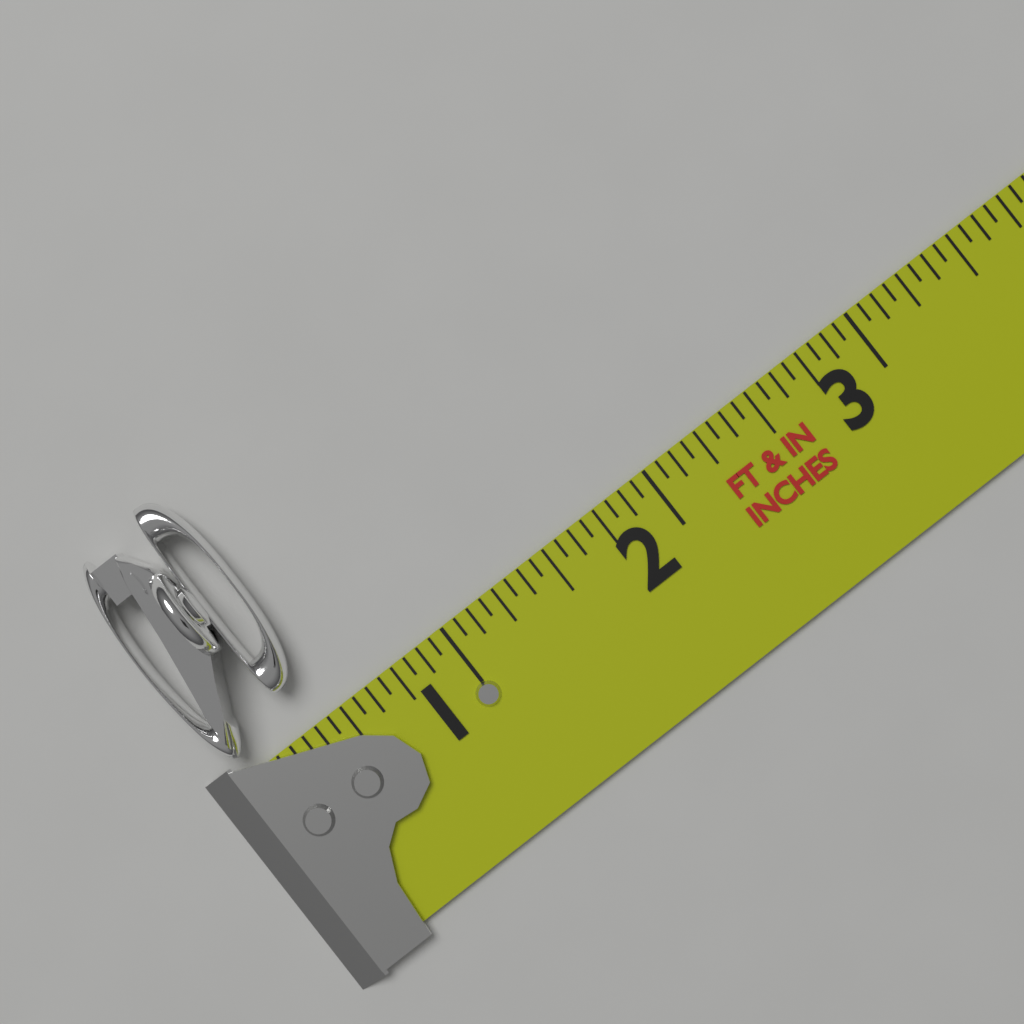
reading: 0.5000 in
